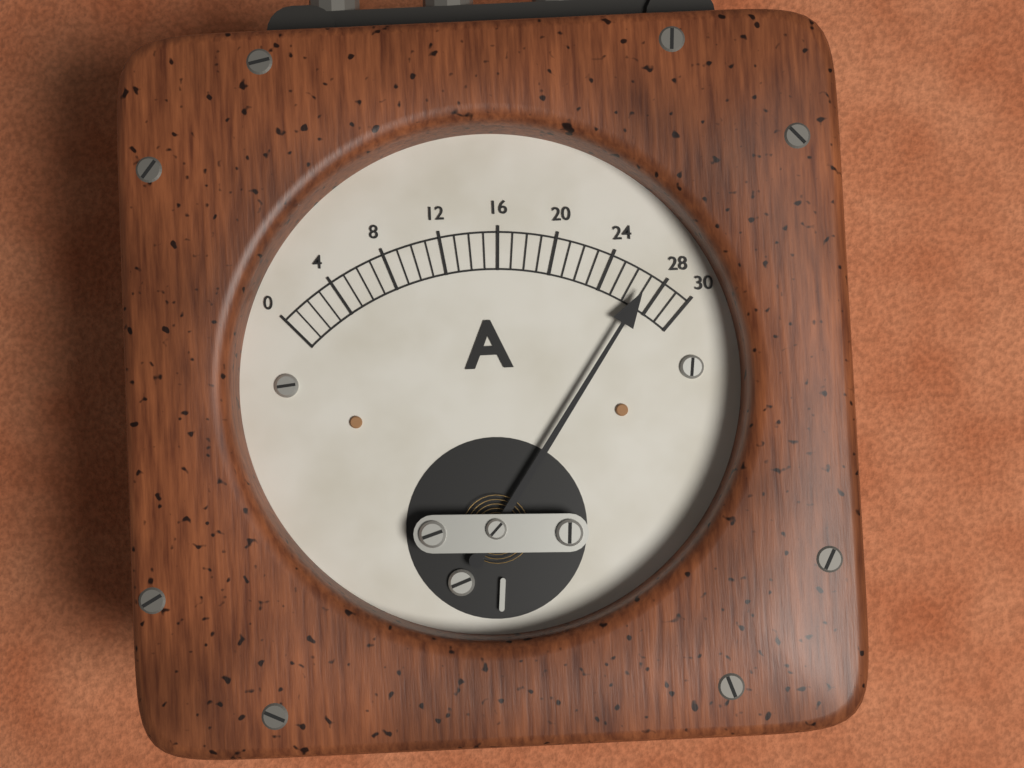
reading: 27 A
